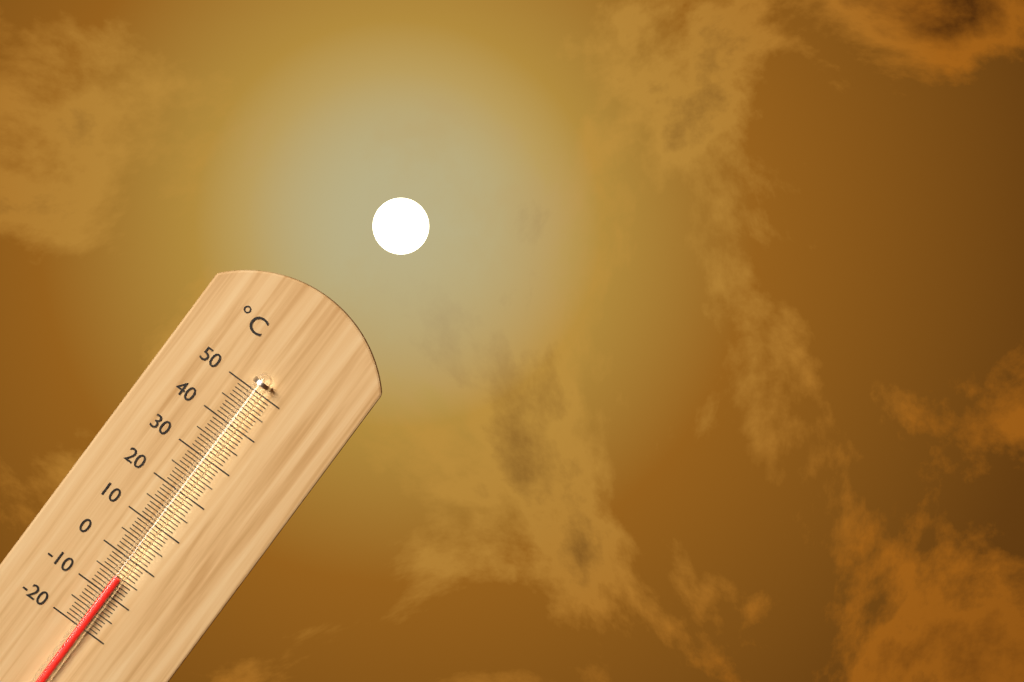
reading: -5 °C
